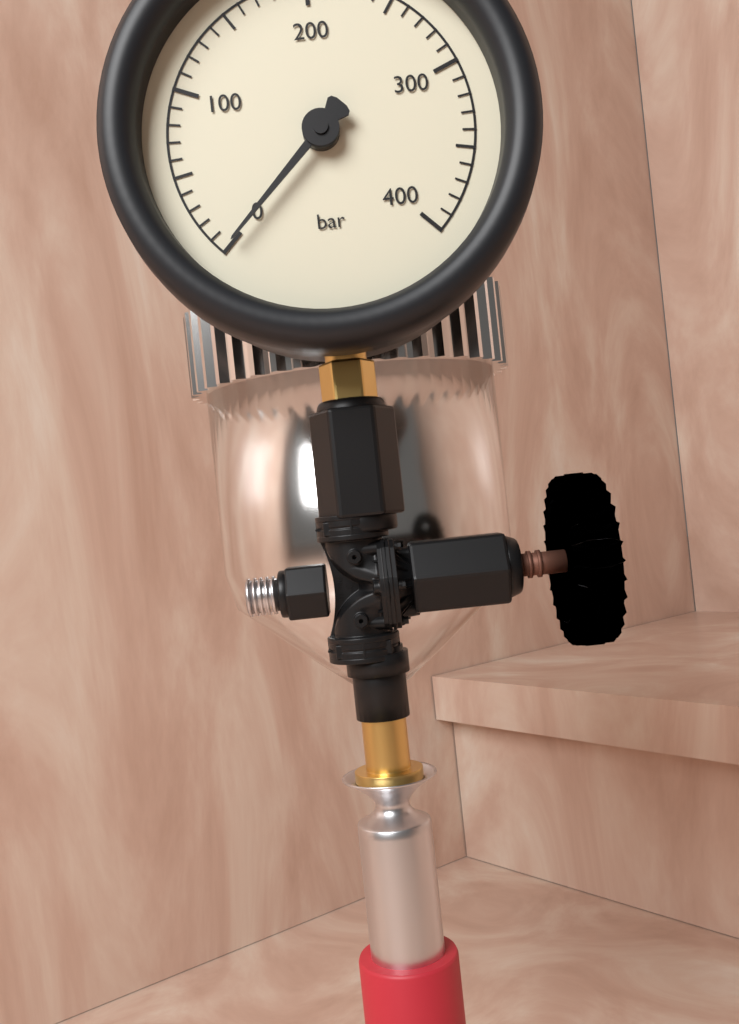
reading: 0 bar
